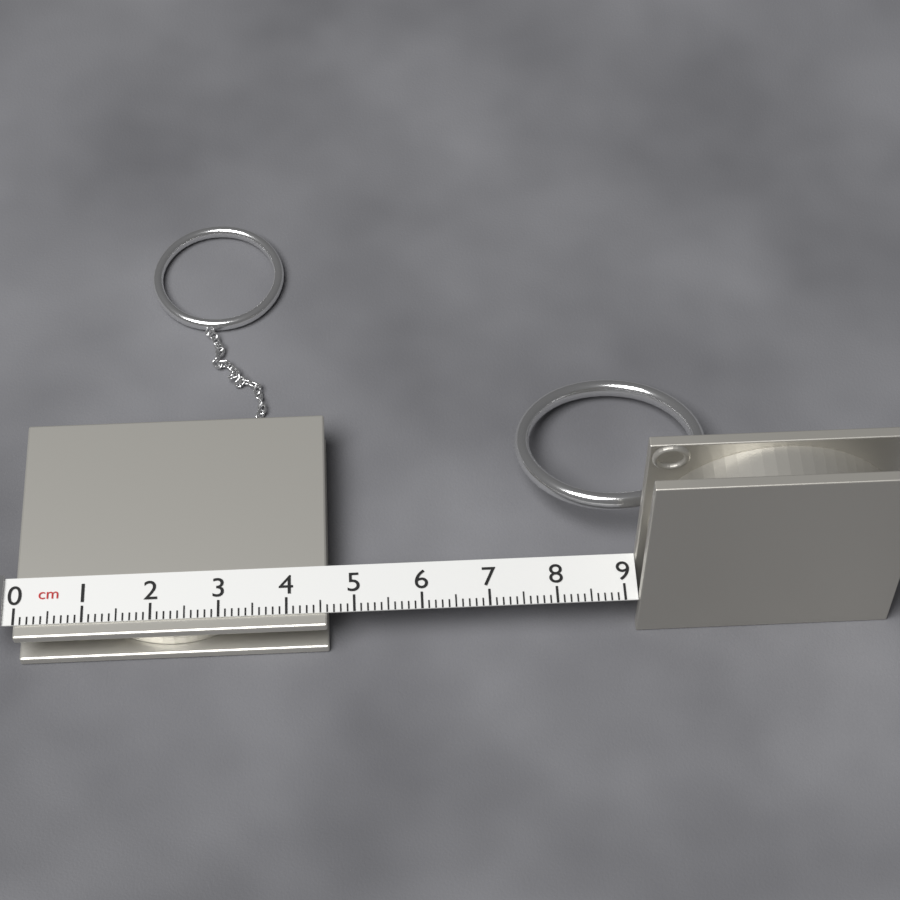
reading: 4.6 cm
